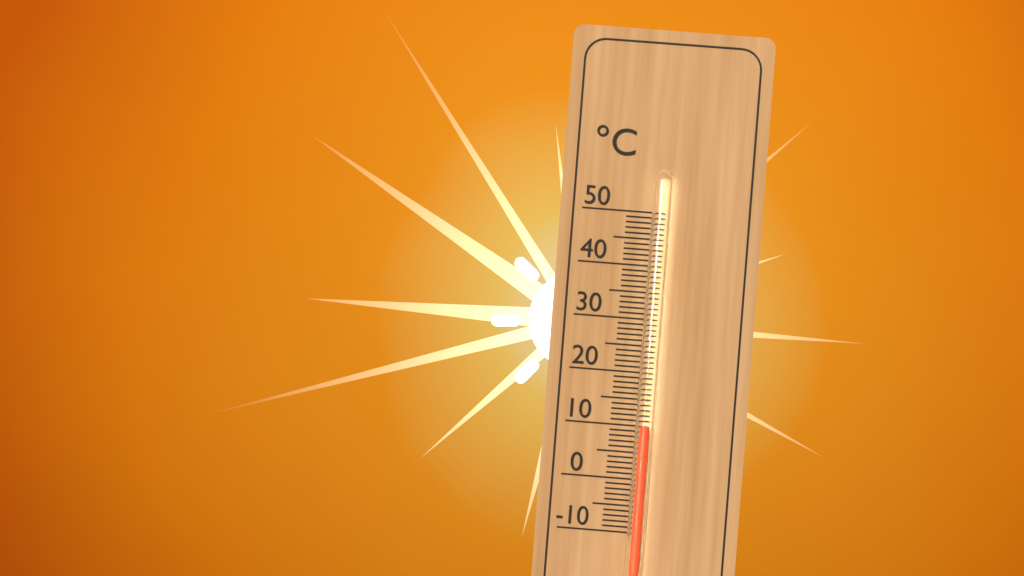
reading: 10 °C
